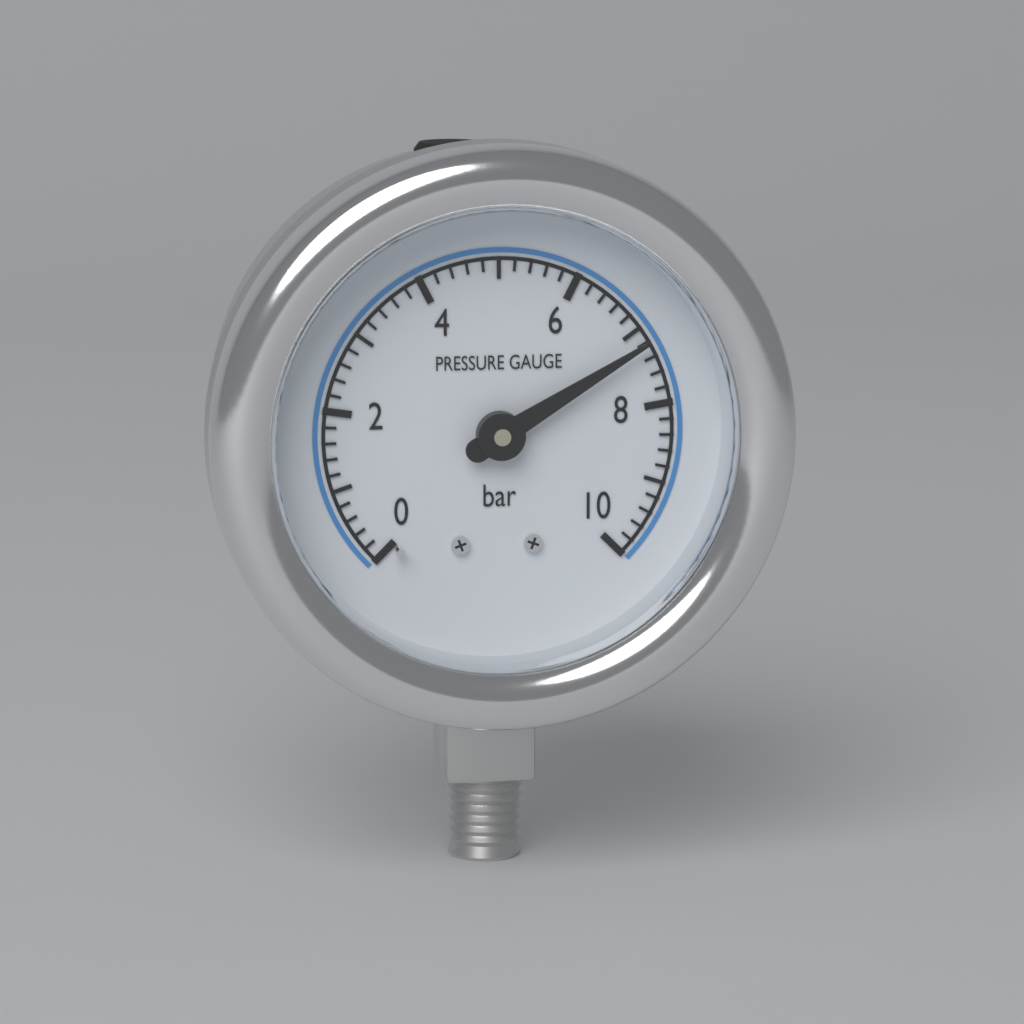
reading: 7.2 bar
